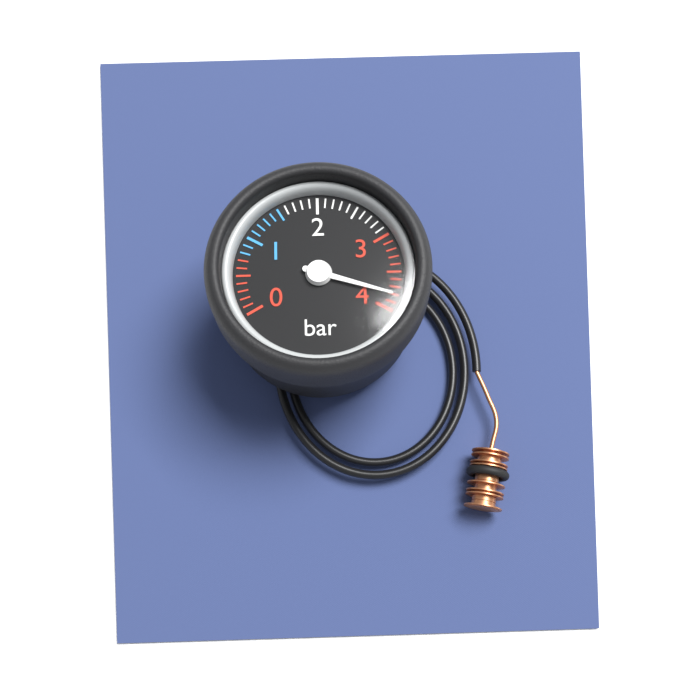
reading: 3.8 bar
